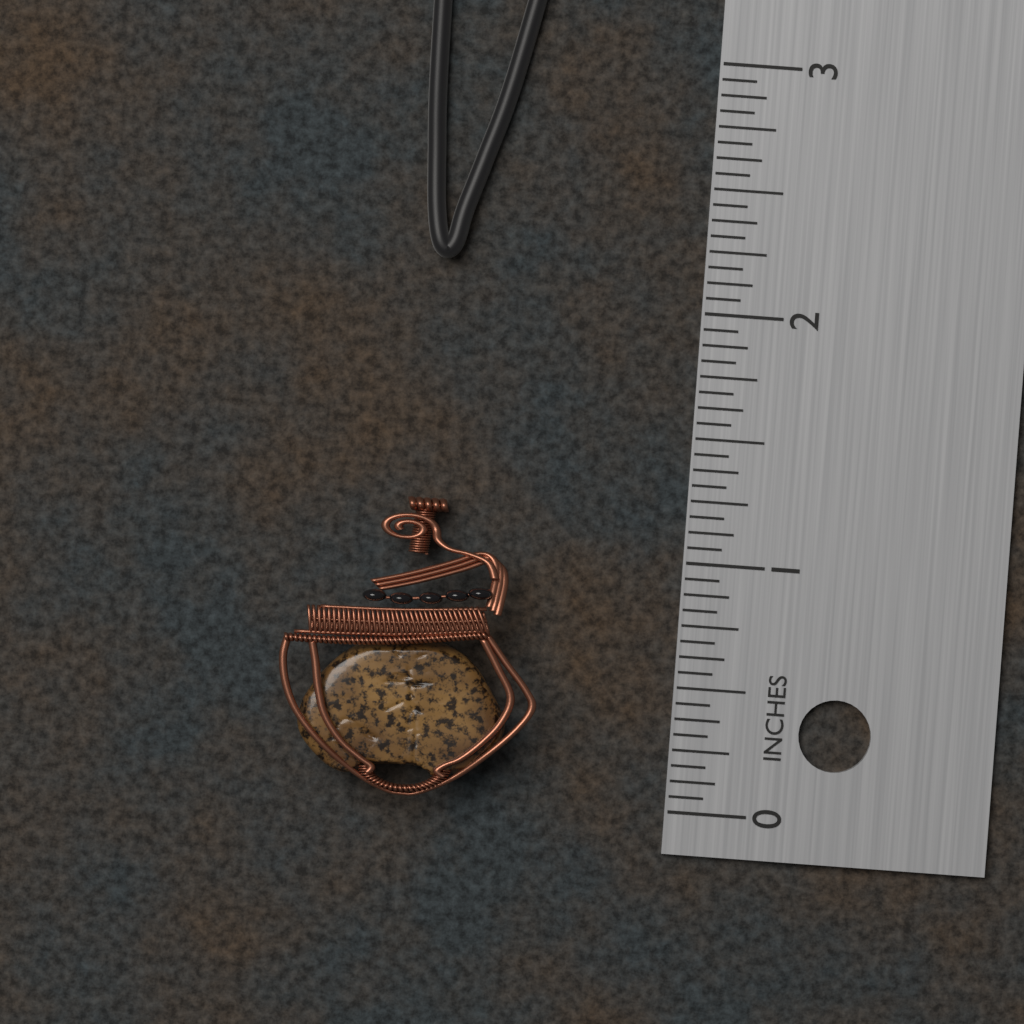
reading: 1.1875 in
